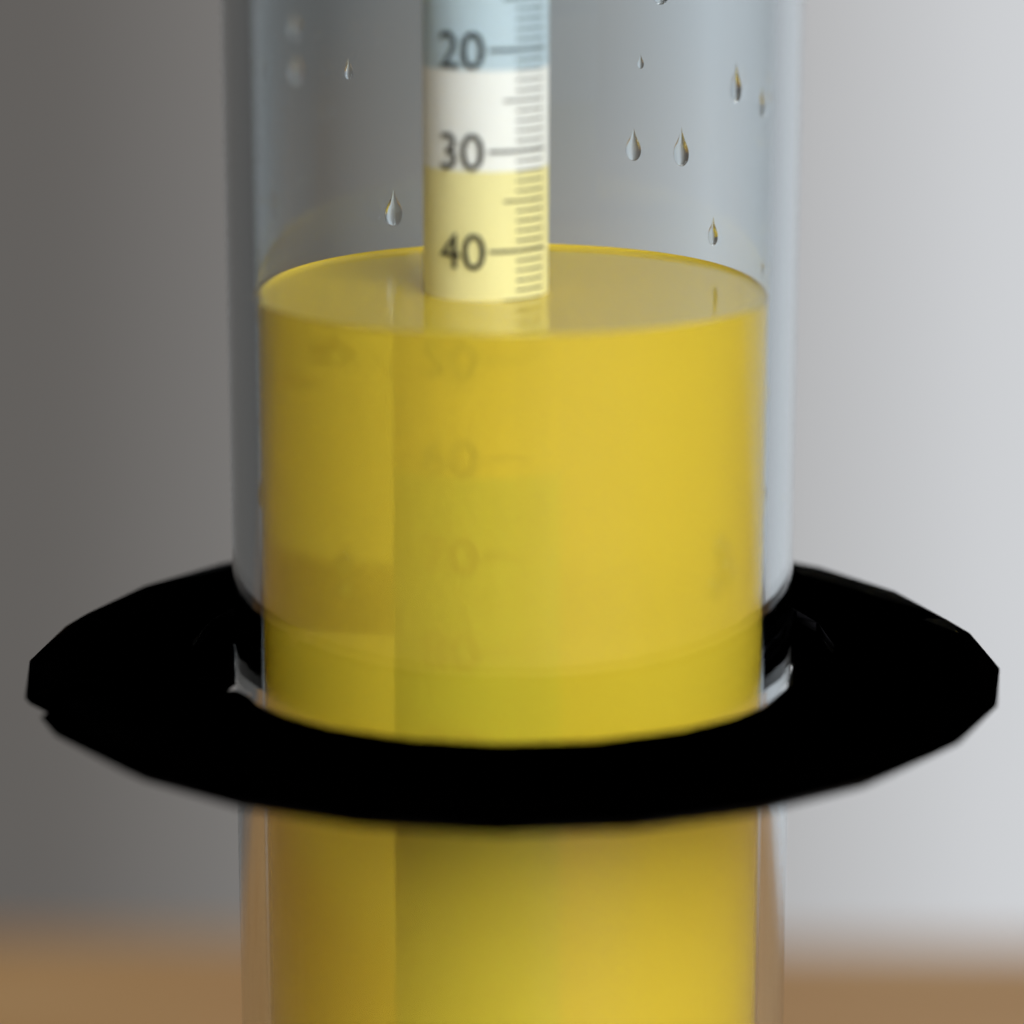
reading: 45 (no unit)
